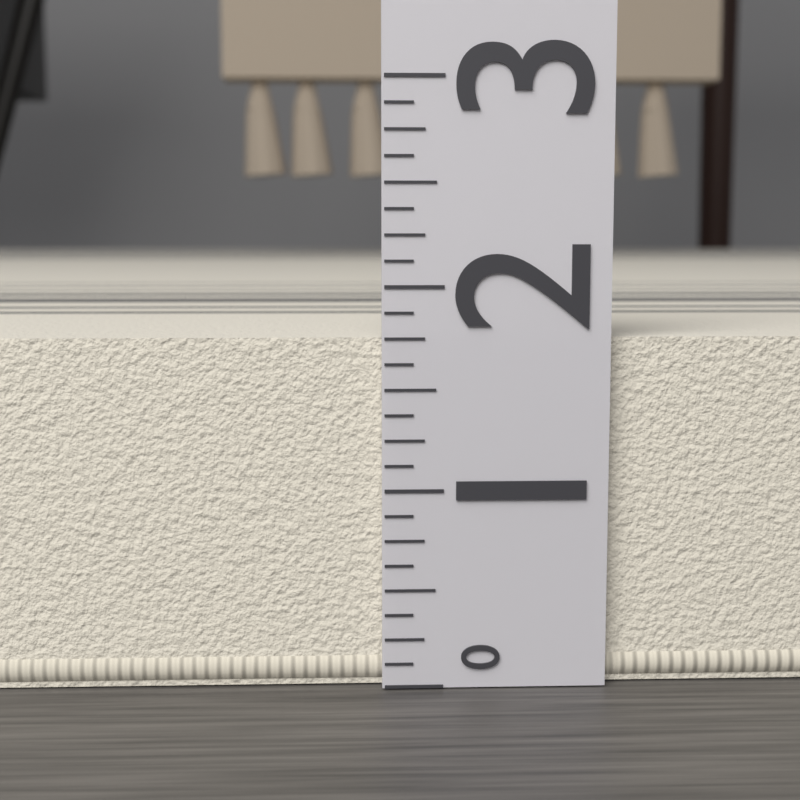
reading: 1.750 (no unit)
